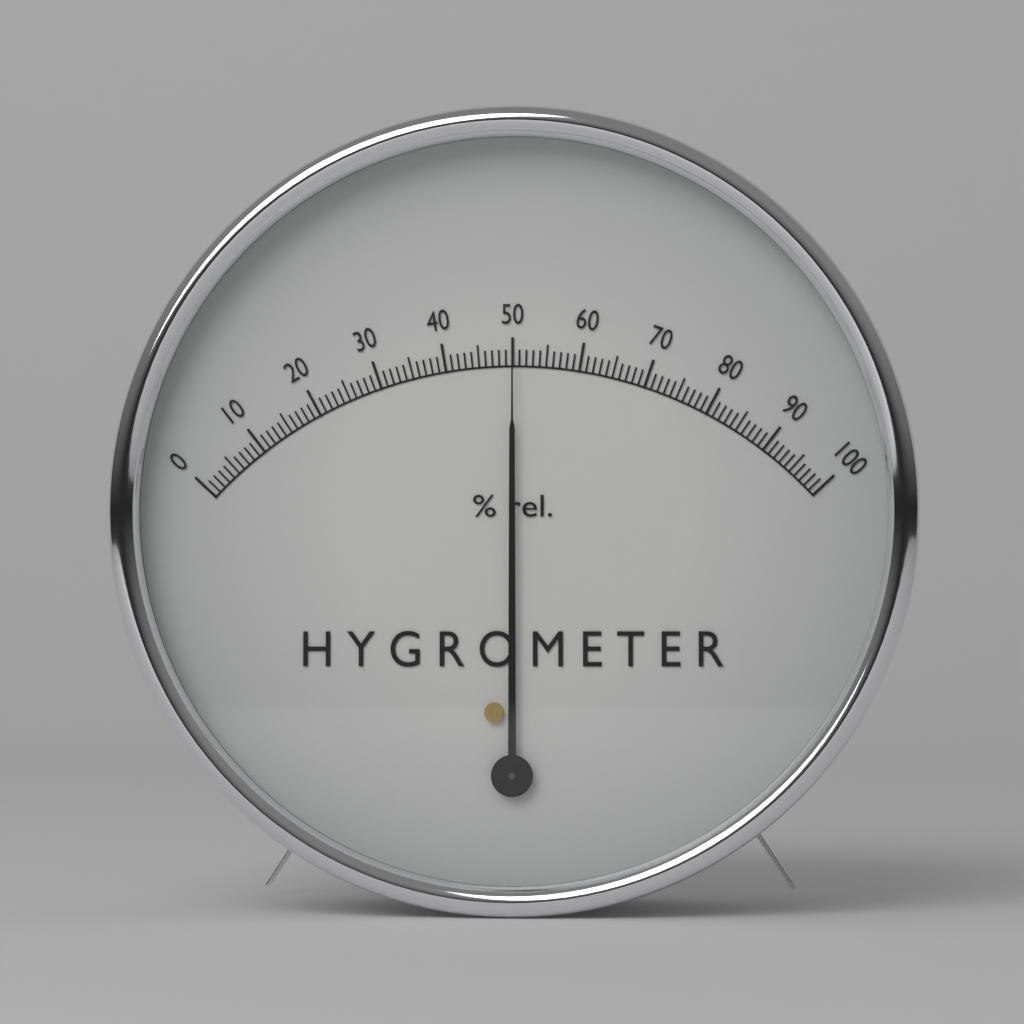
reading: 50 %
